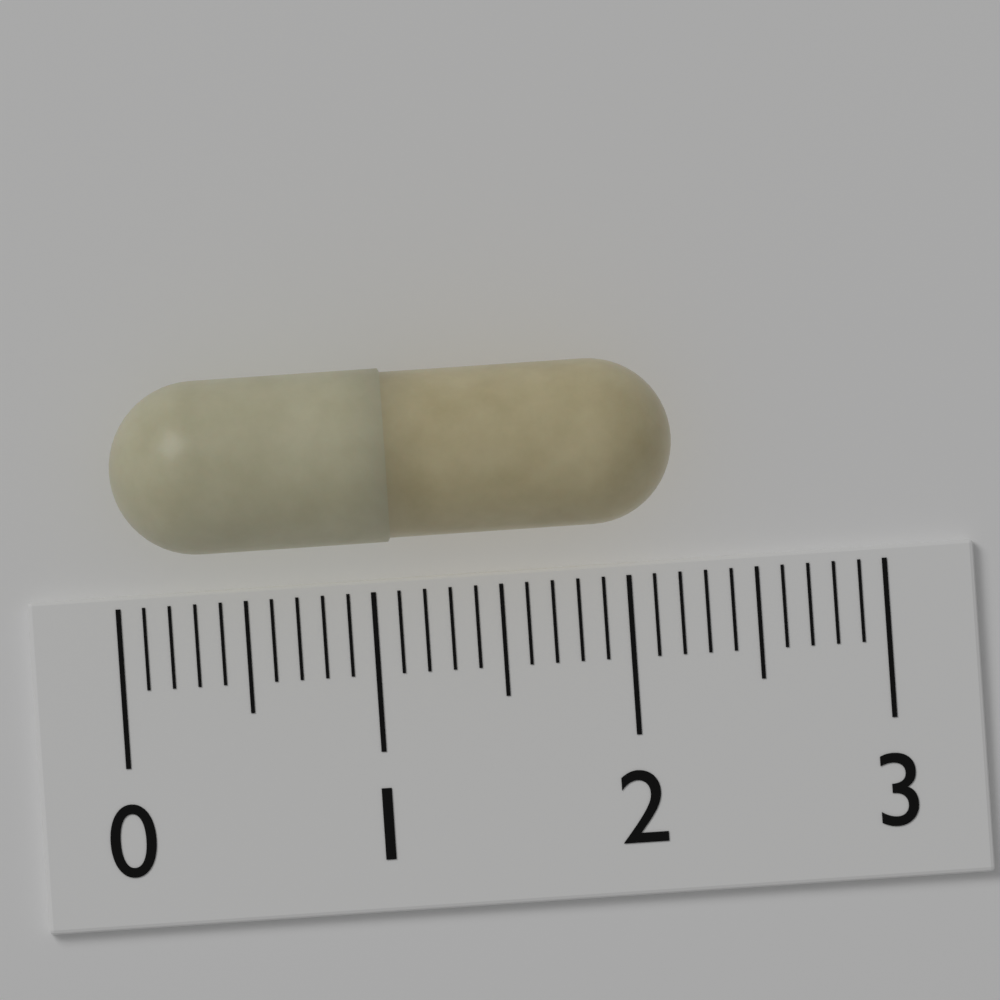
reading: 2.2 (no unit)
